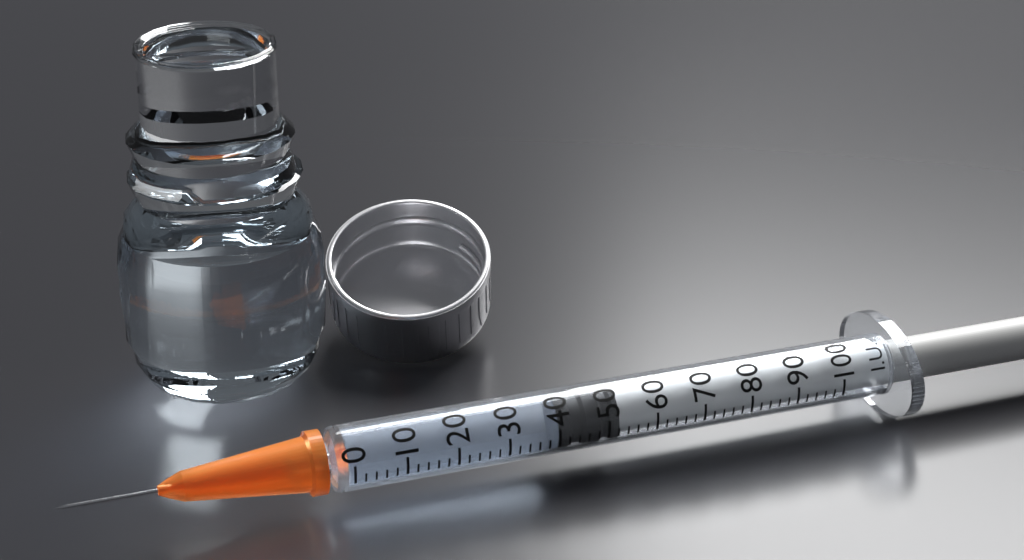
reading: 40 I.U.
